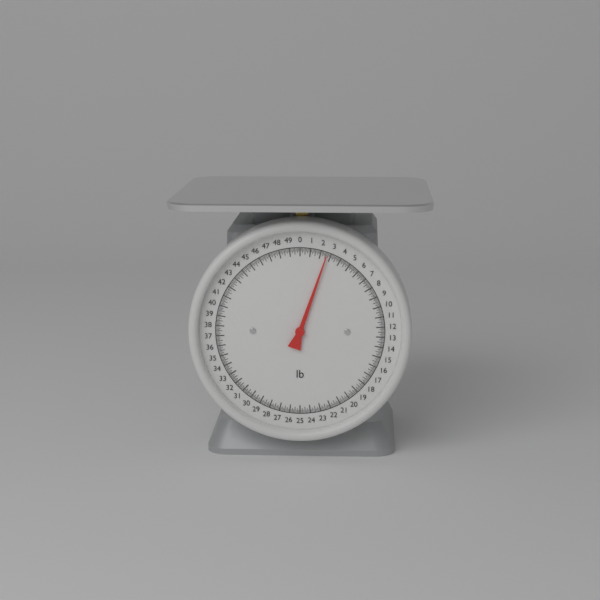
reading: 2.625 lb
